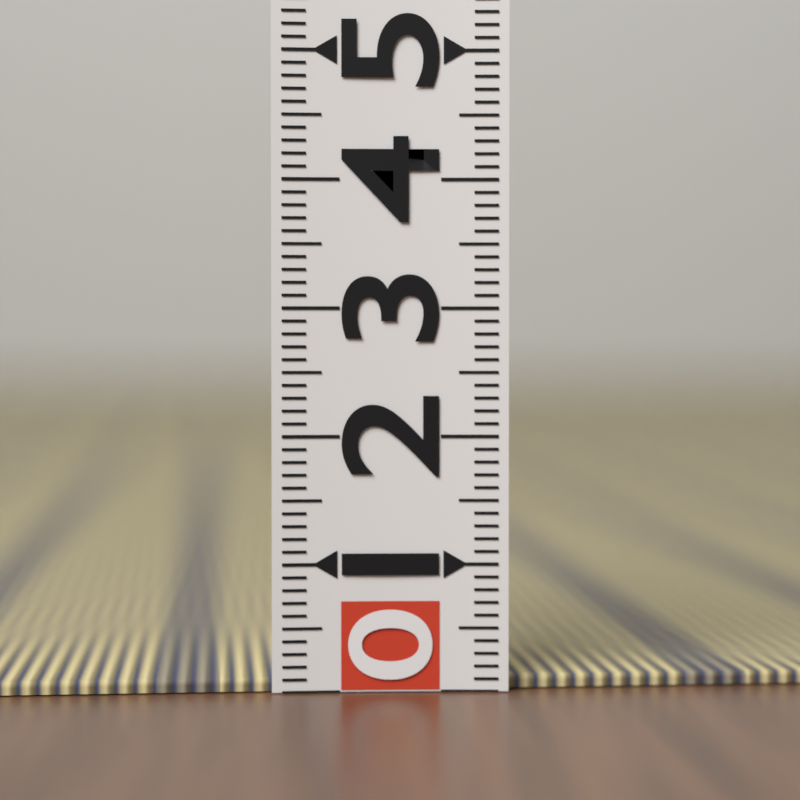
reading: 0.1 (no unit)
